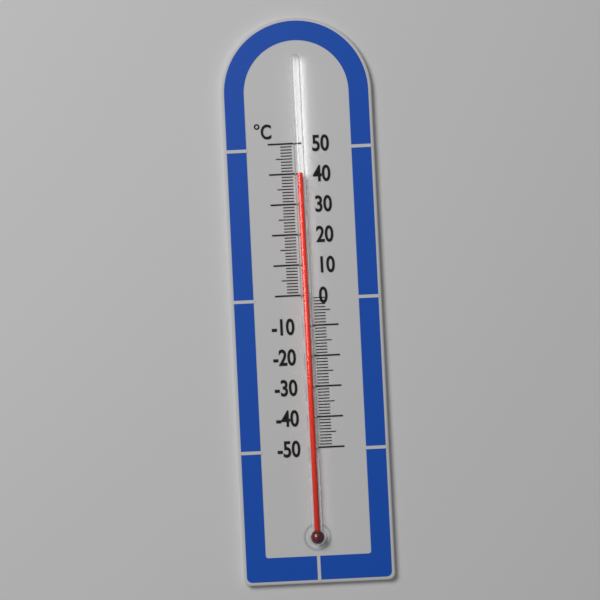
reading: 40 °C
